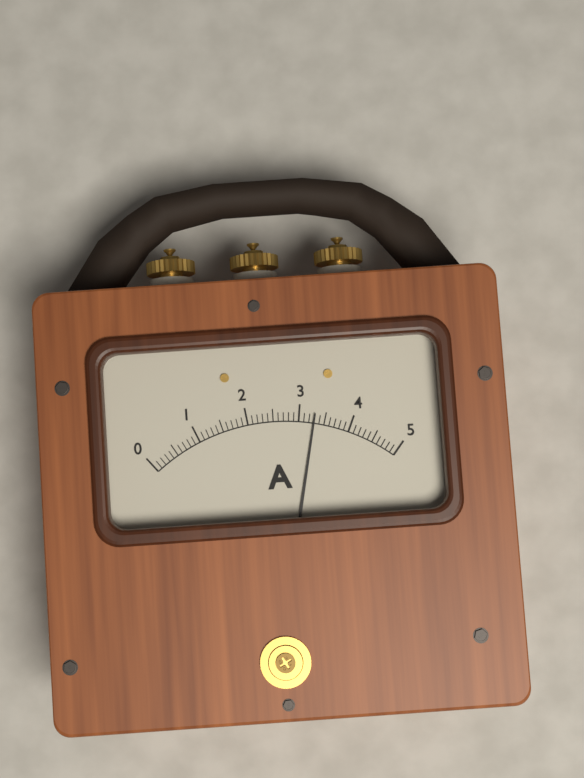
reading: 3.3 A
